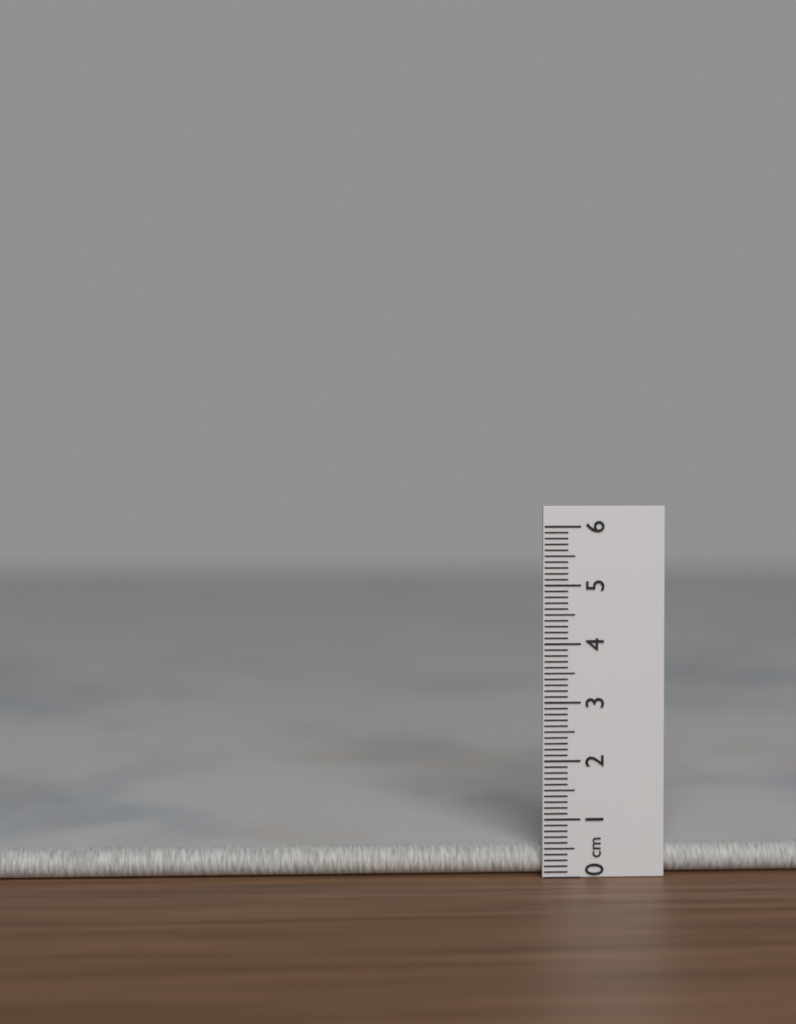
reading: 0.5 cm
